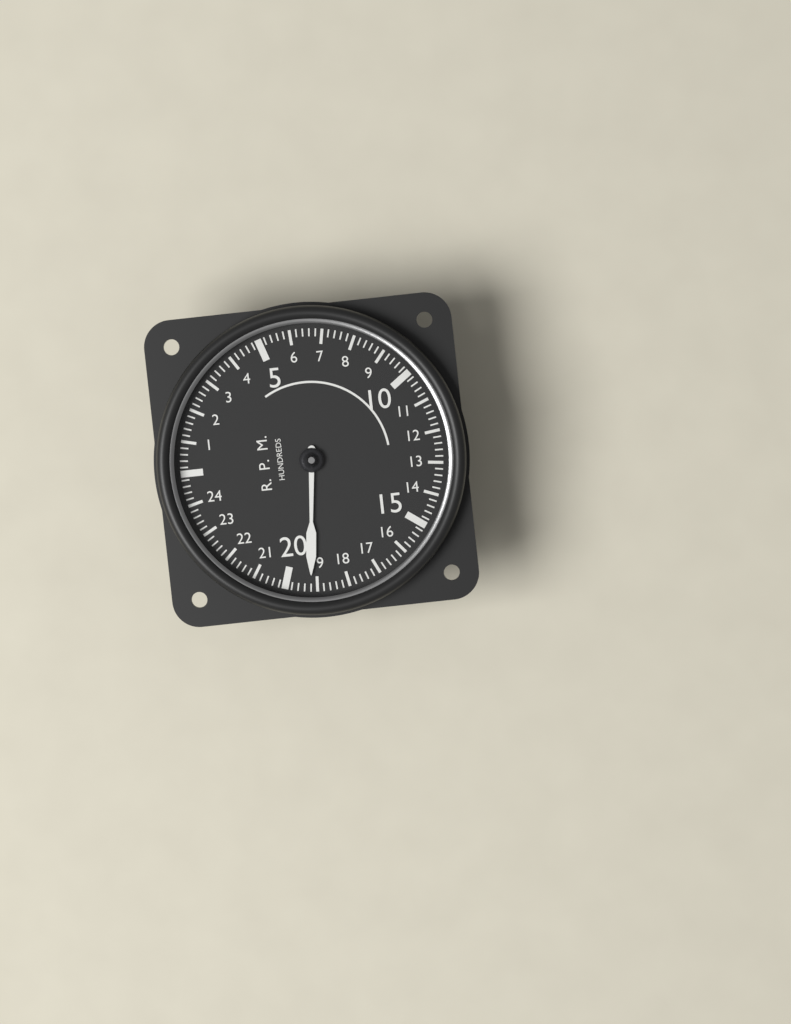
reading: 19.2 RPM x100
